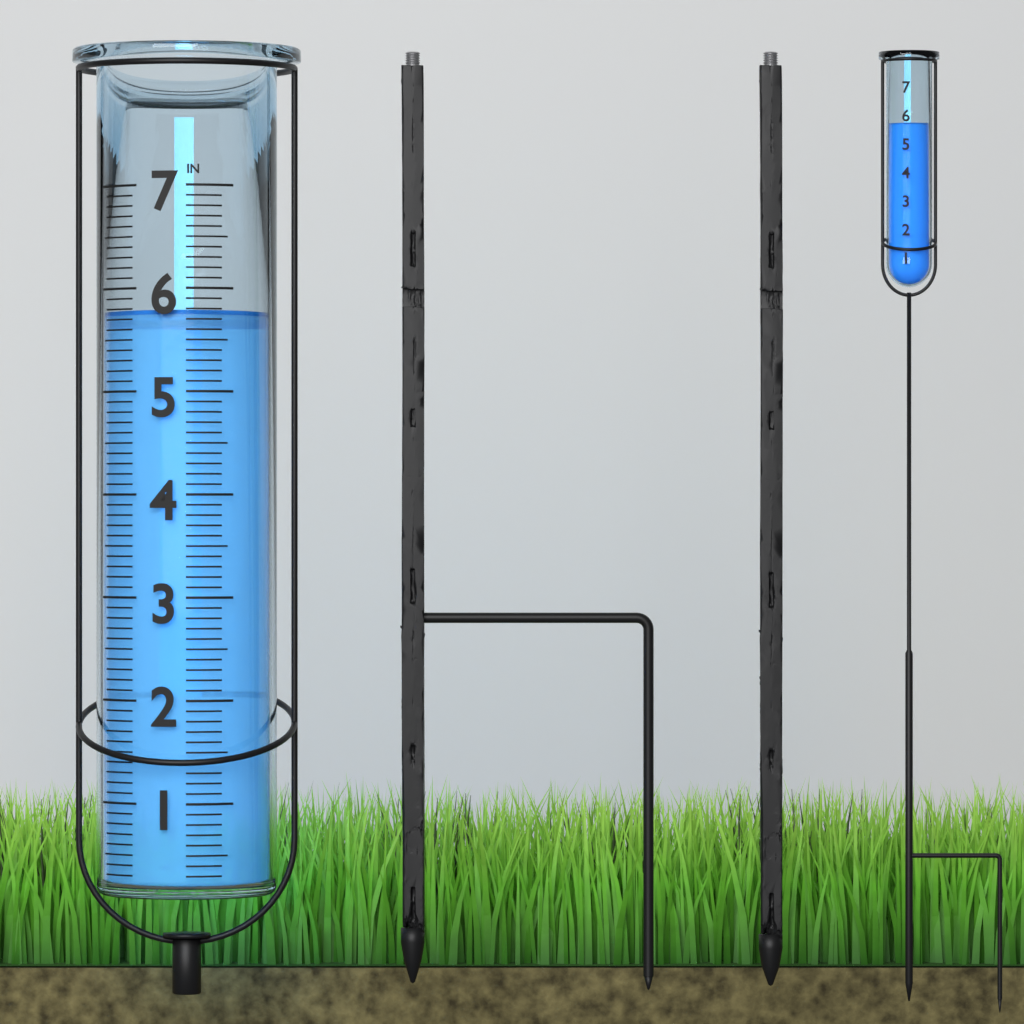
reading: 5.8 in
